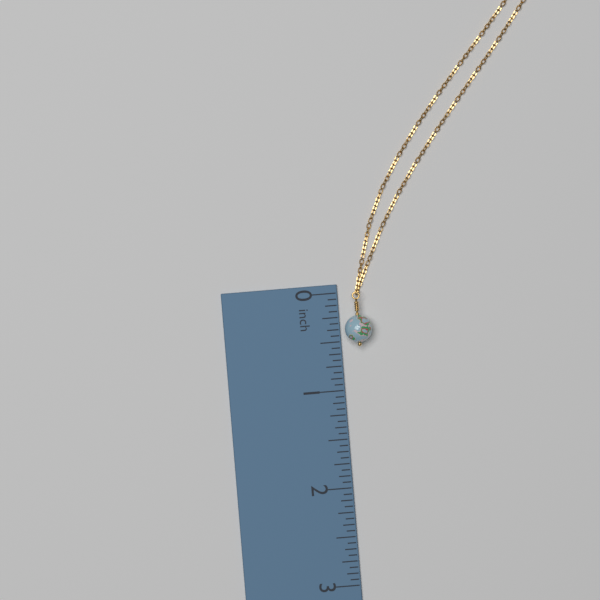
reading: 0.5625 inch
